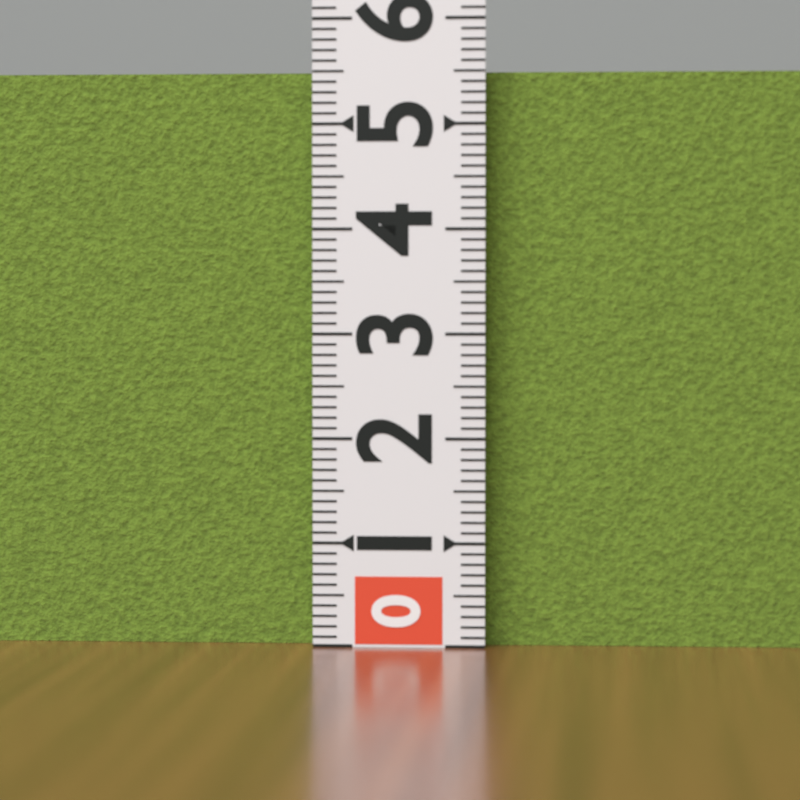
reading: 5.5 (no unit)
